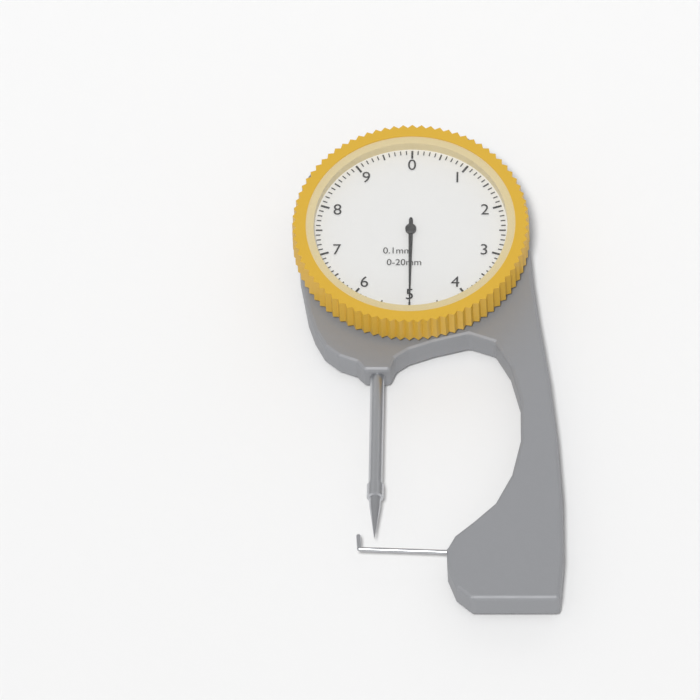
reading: 5.0 mm
